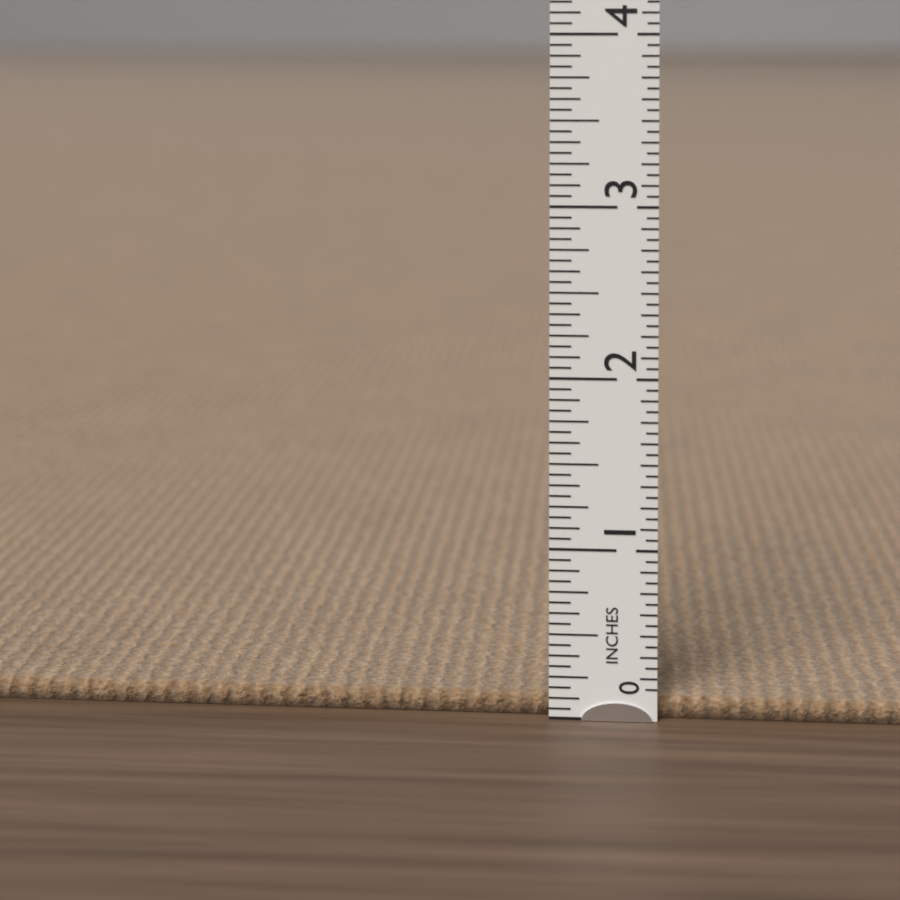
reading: 0.1250 in
